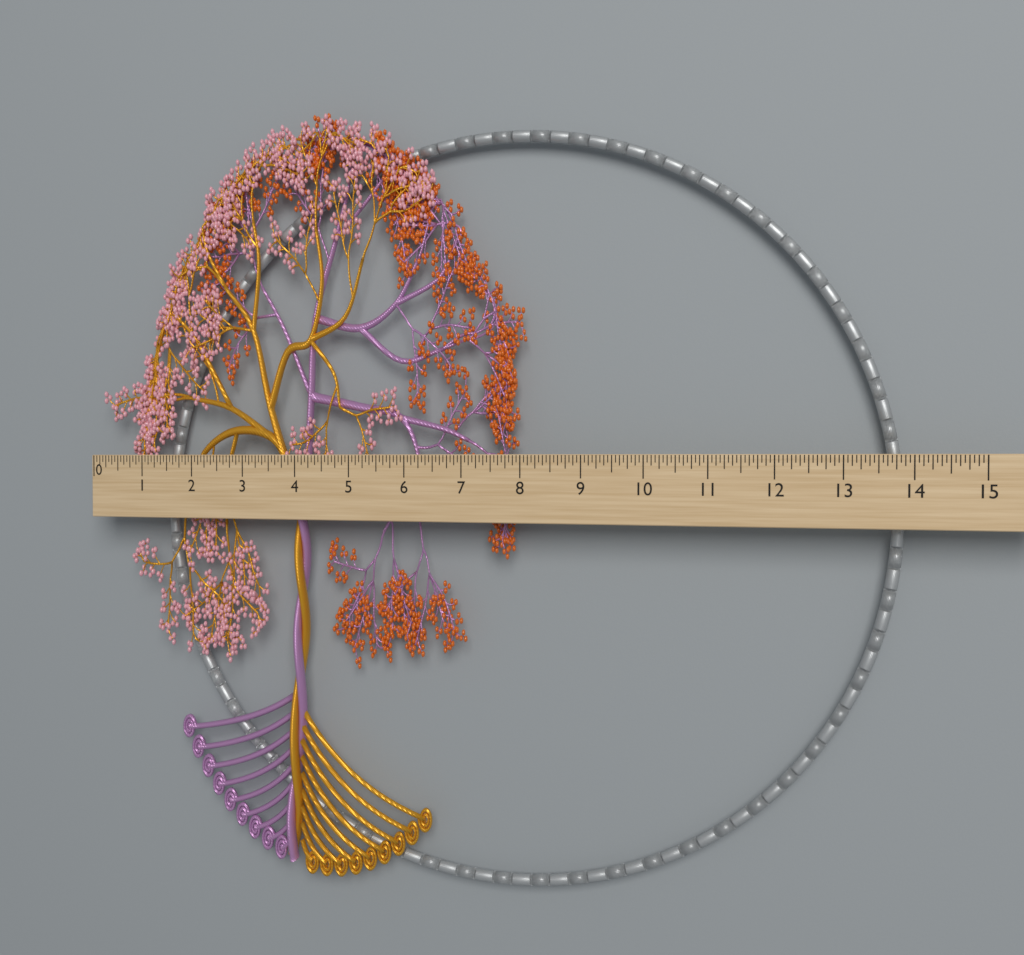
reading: 8.0000 (no unit)
